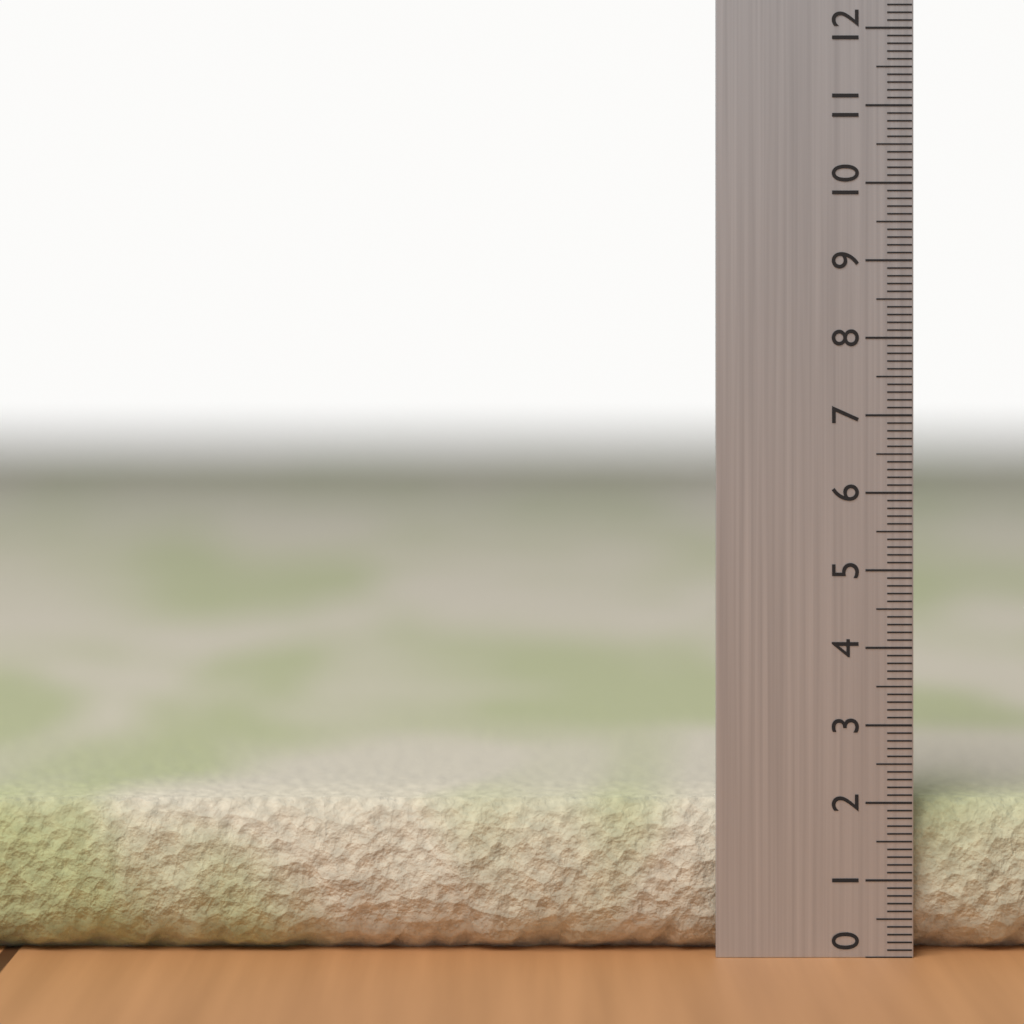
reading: 2.0 (no unit)
